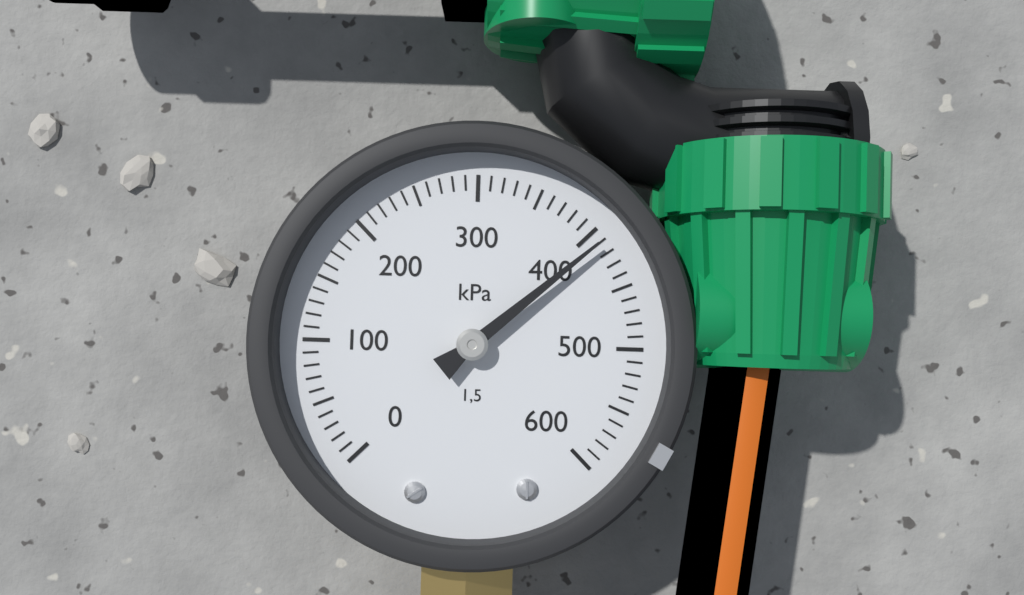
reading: 410 kPa
